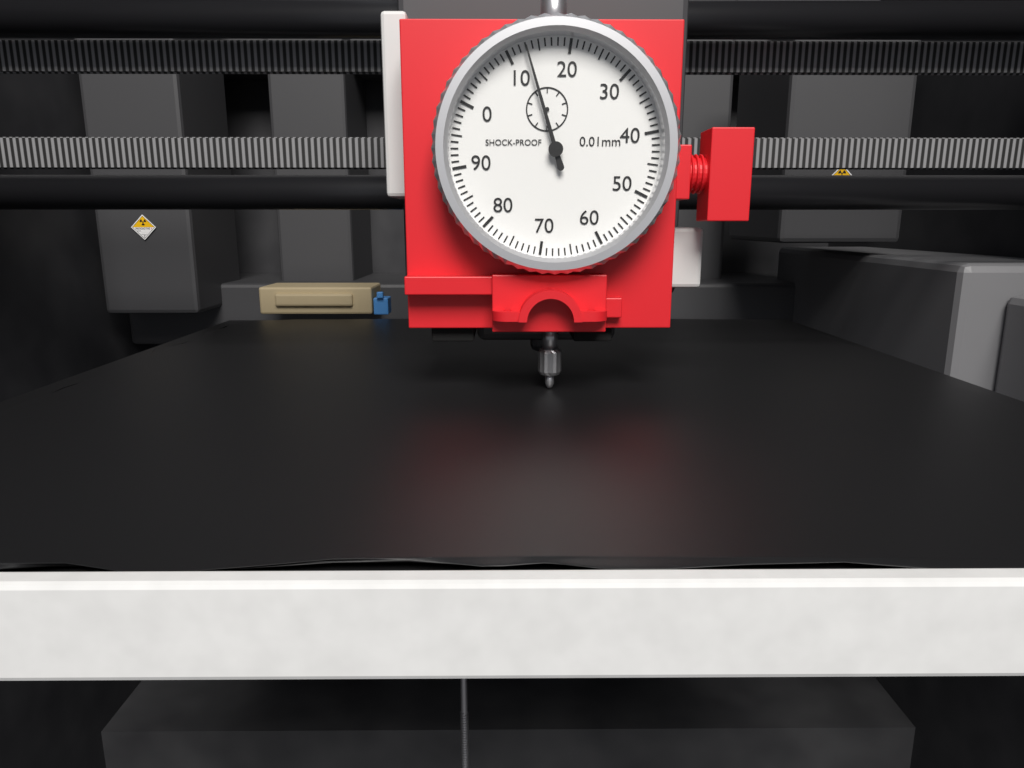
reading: 13 0.01mm
